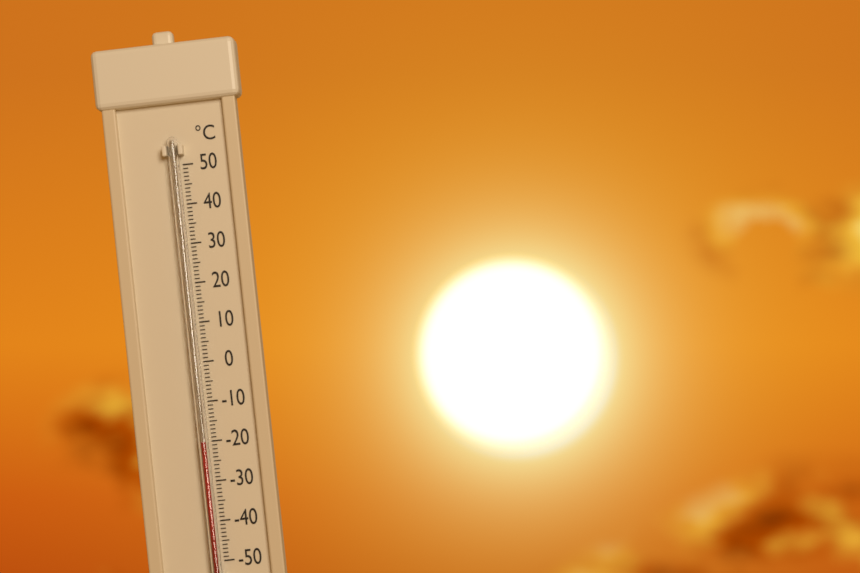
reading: -20 °C
